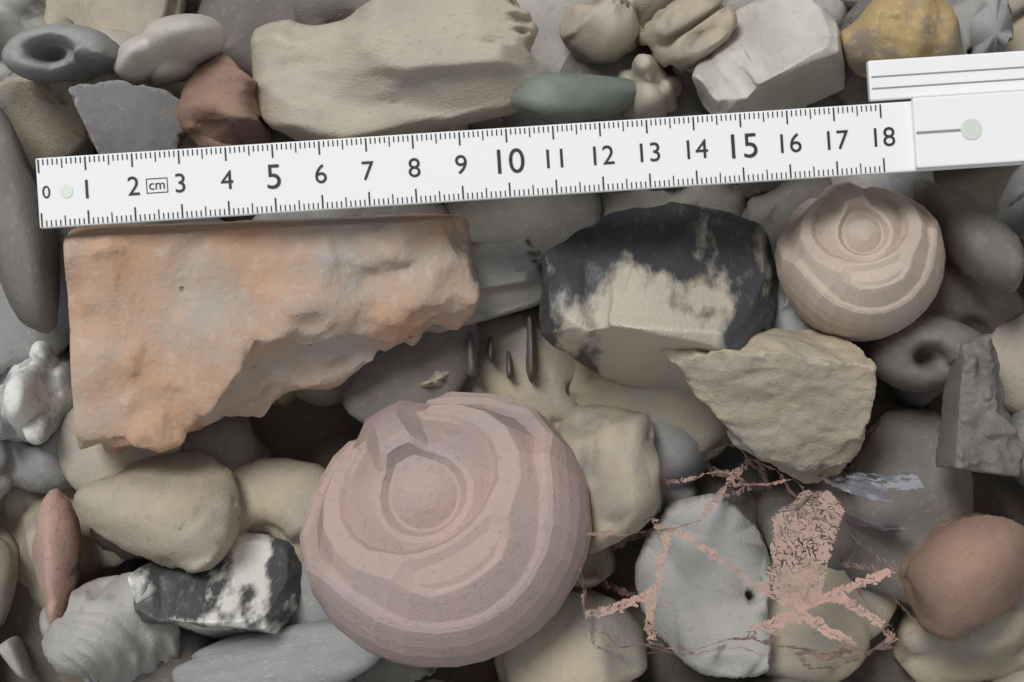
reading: 9.2 cm
